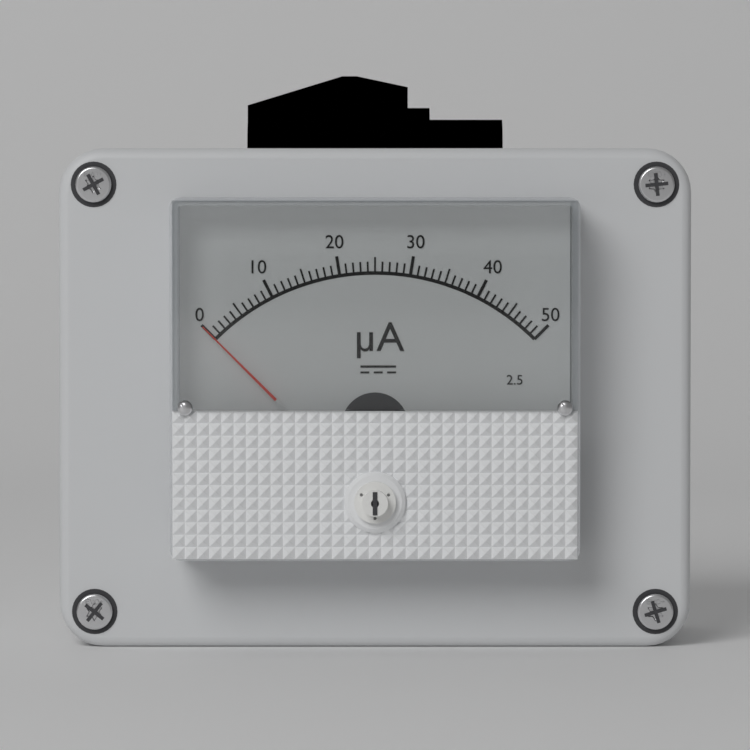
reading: 0 µA
